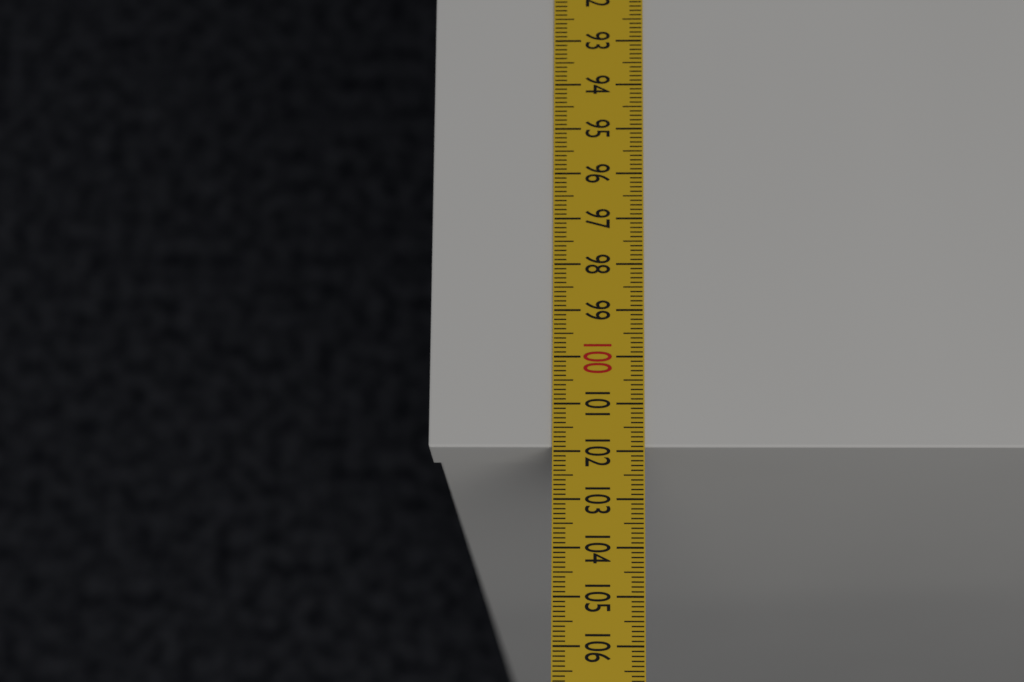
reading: 101.9 cm
